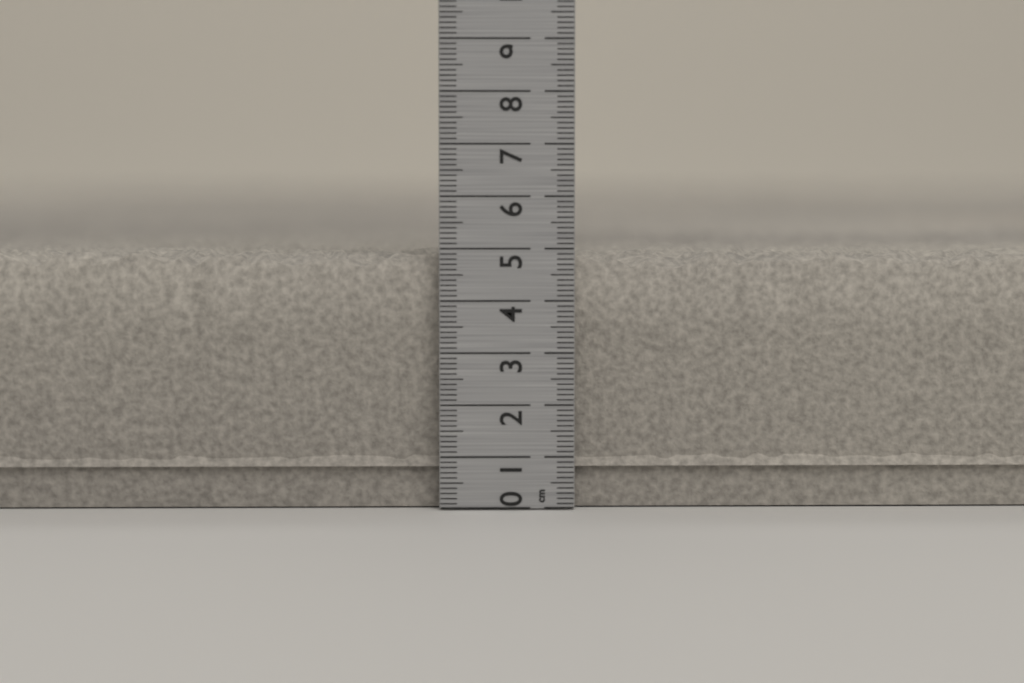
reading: 5.0 cm
